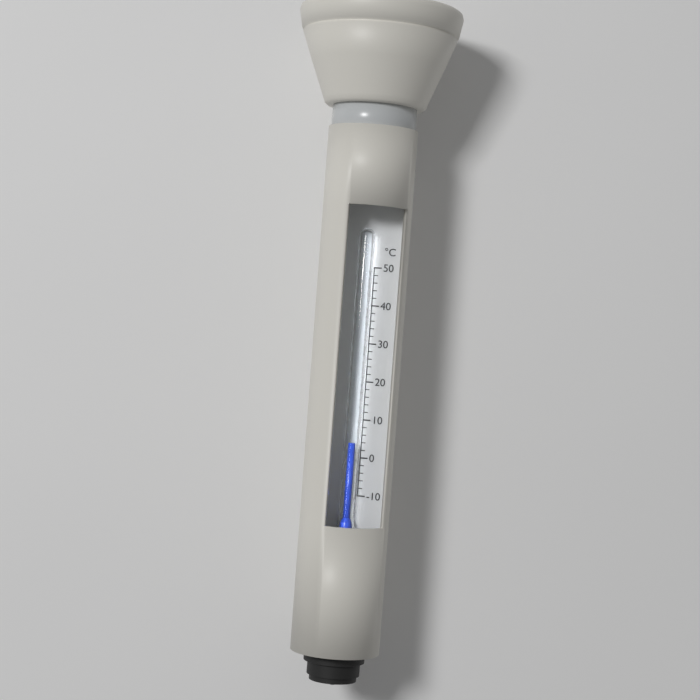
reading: 4 °C
